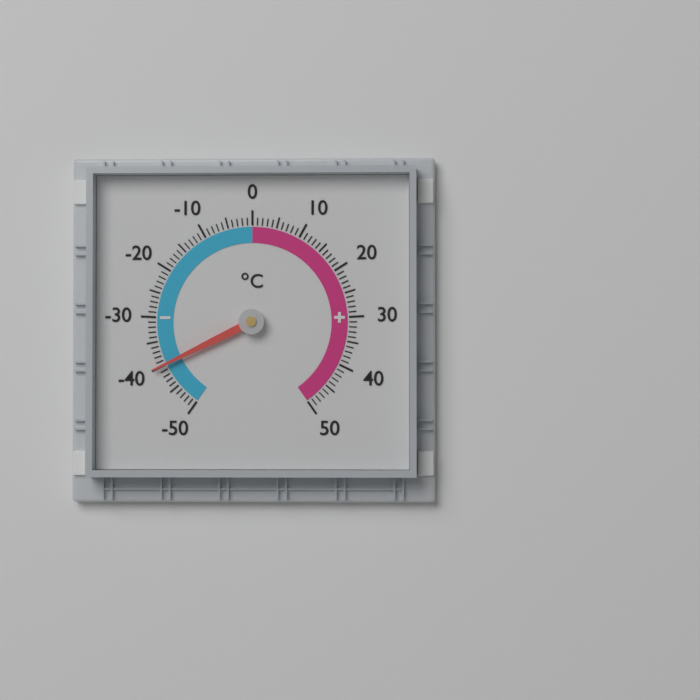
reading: -40 °C
